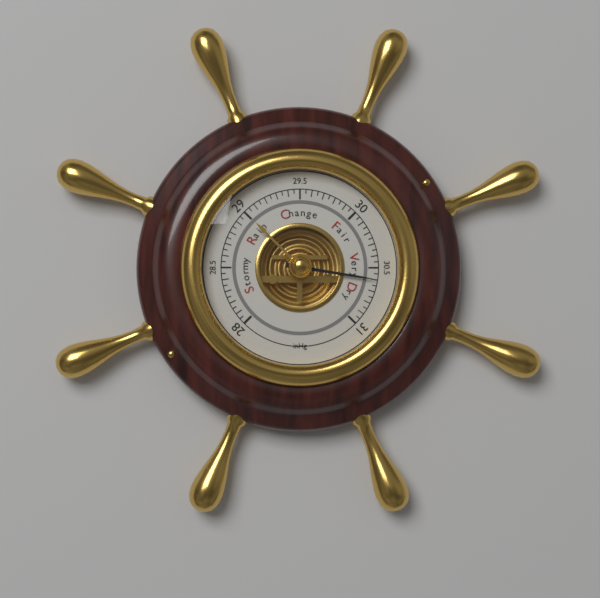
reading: 30.60 inHg
